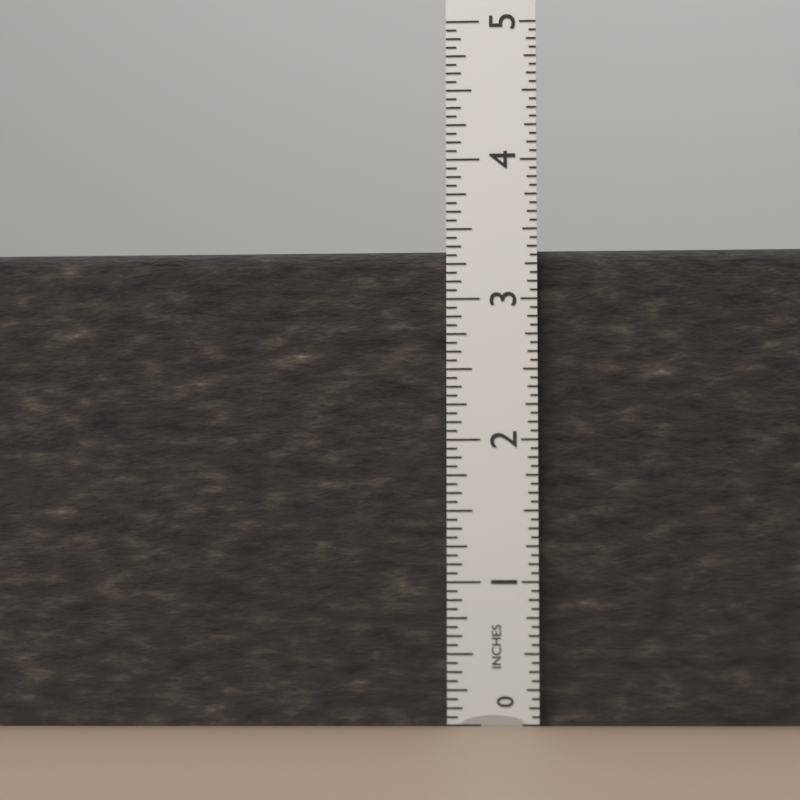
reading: 3.3750 in
